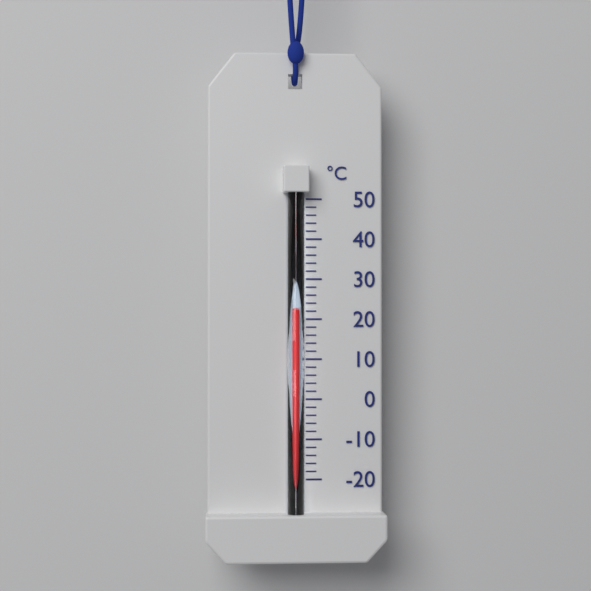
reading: 22 °C
